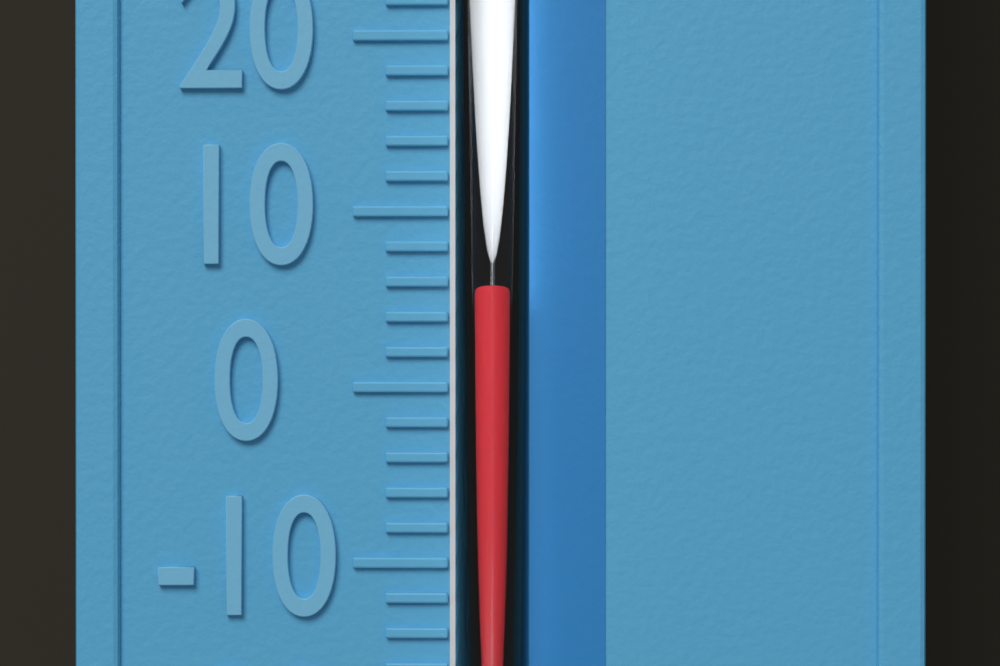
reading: 6 °F
